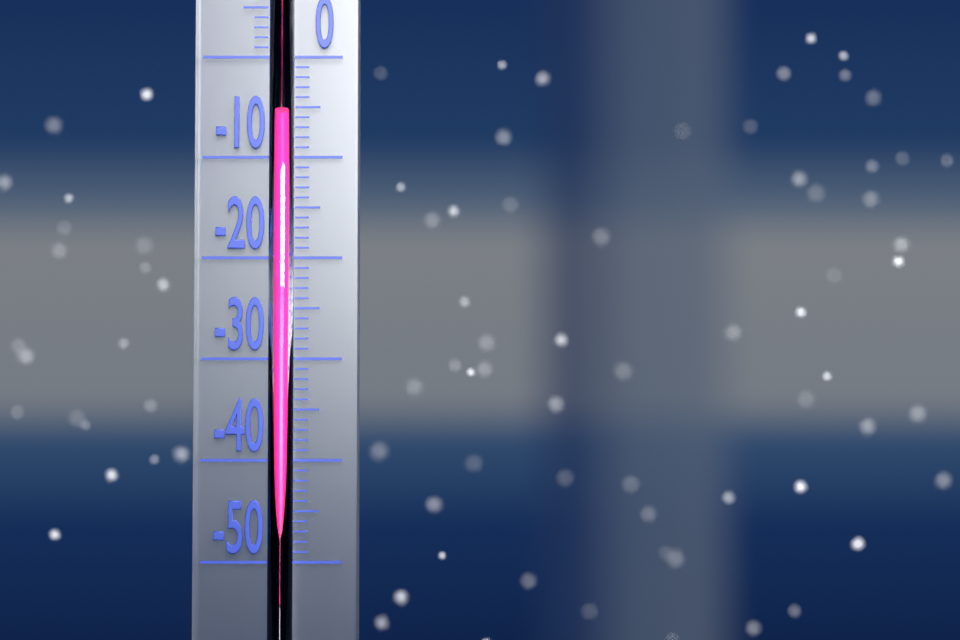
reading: -6 °C
